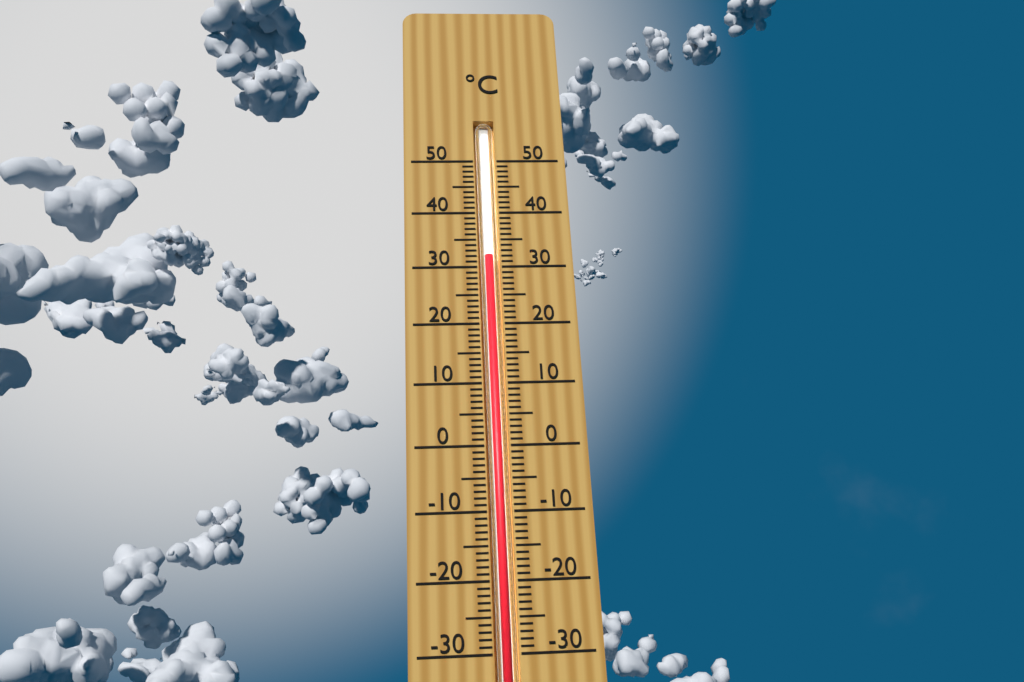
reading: 32 °C
